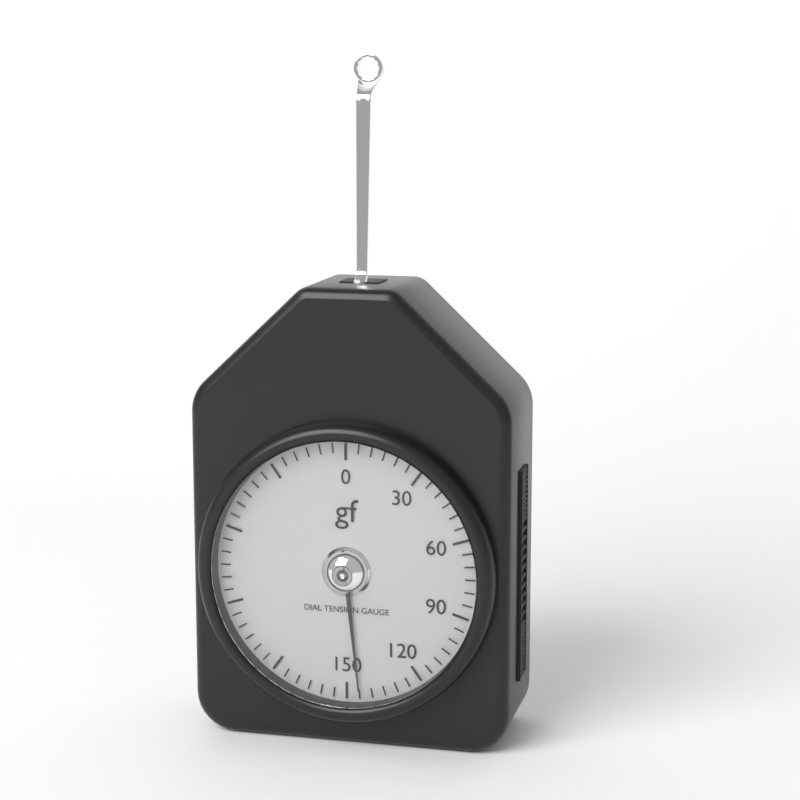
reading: 145 gf
